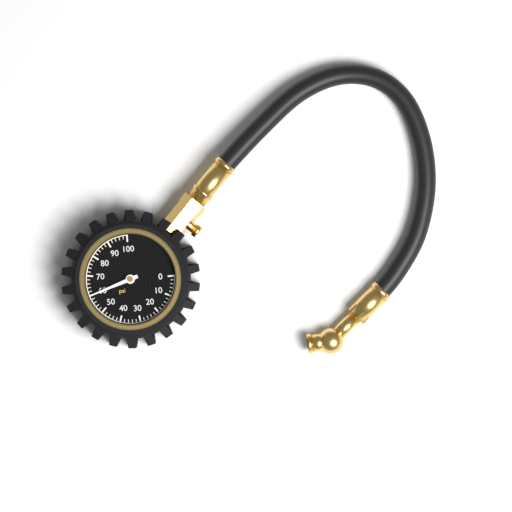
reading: 60 psi
